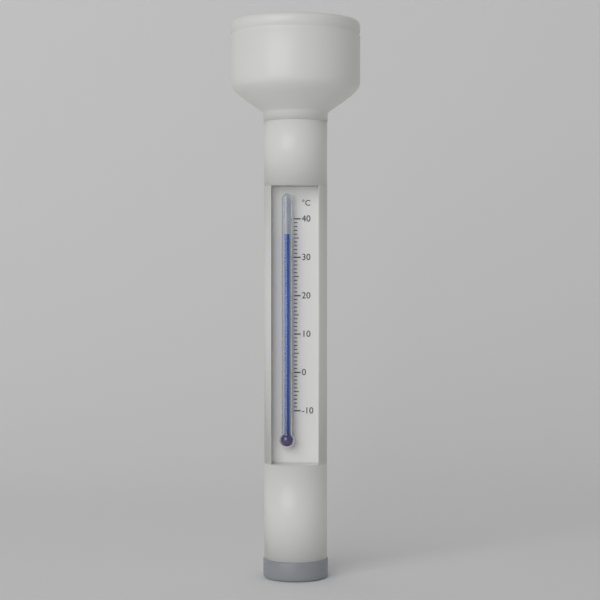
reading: 36 °C
